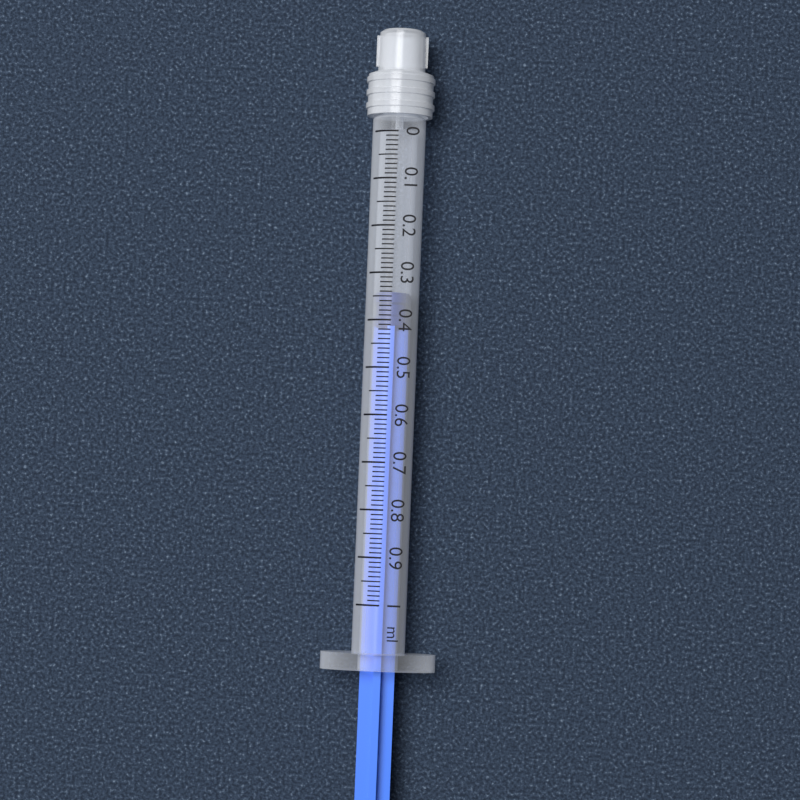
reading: 0.34 ml
